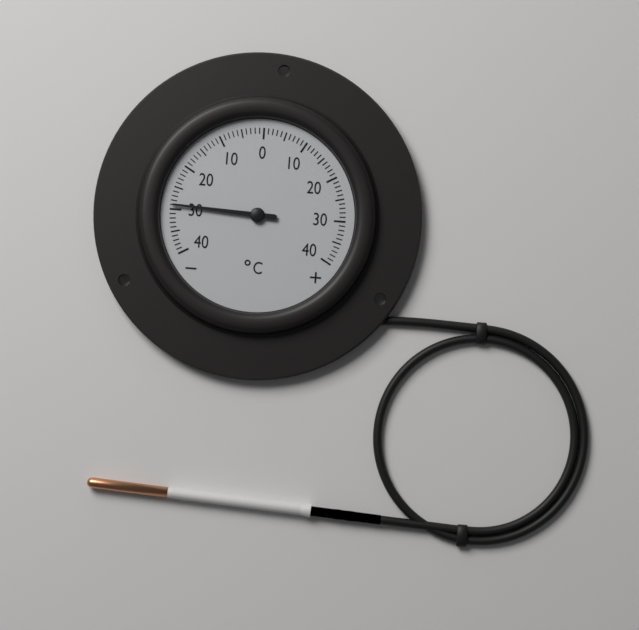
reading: -29 °C
